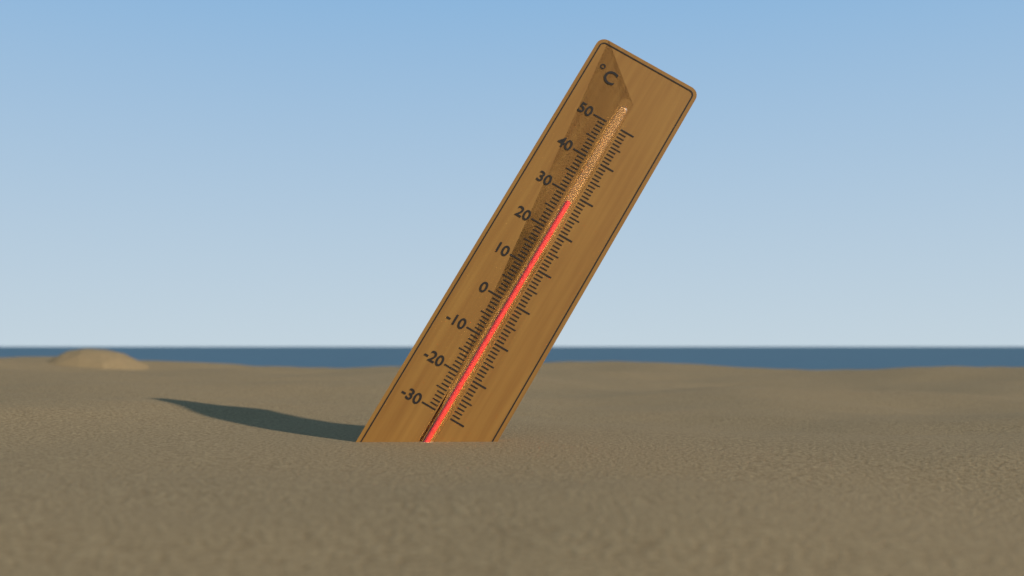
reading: 28 °C
